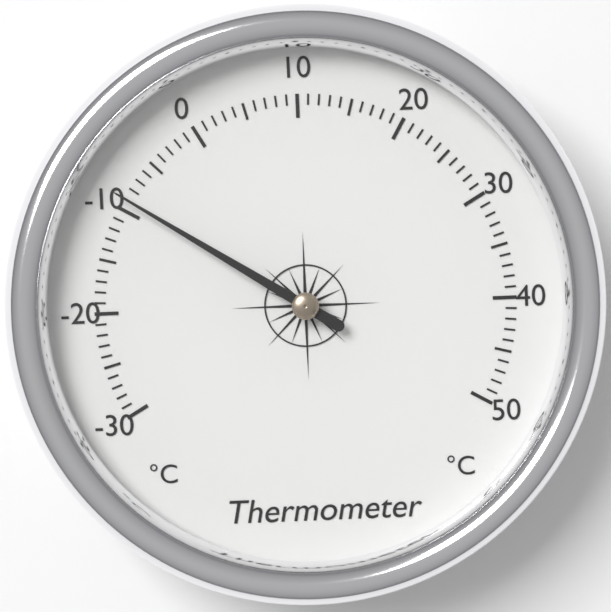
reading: -9 °C
